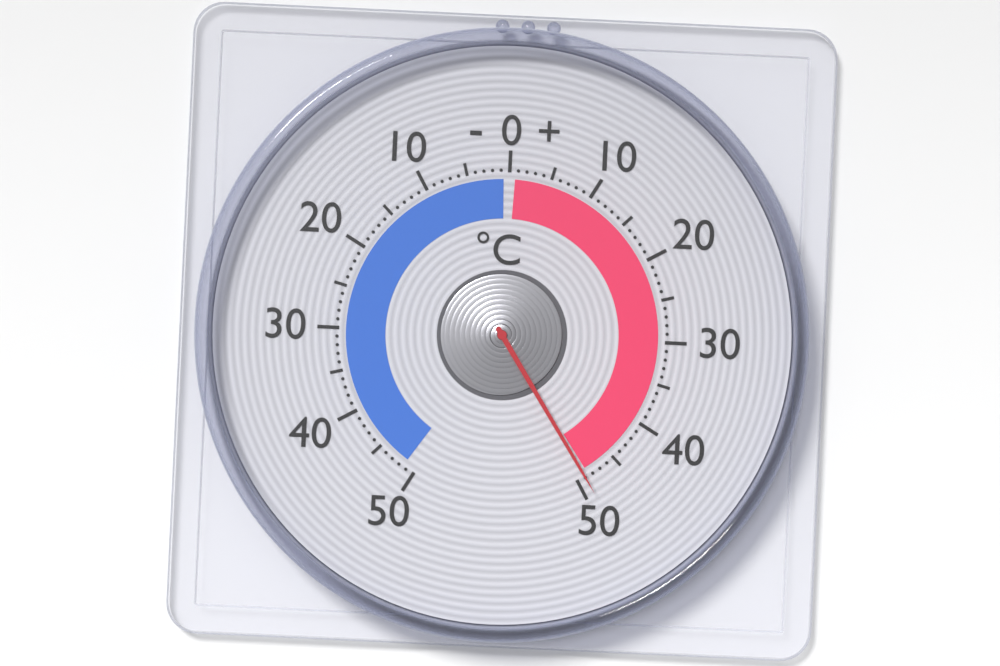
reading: 49 °C
